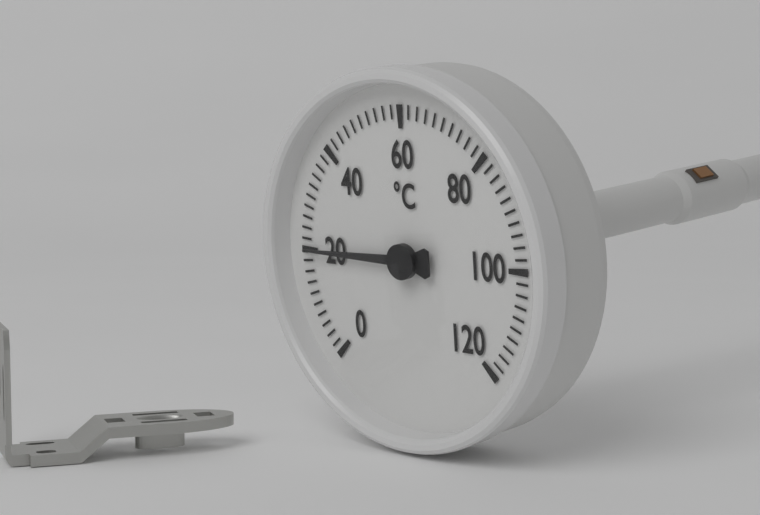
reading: 20 °C
